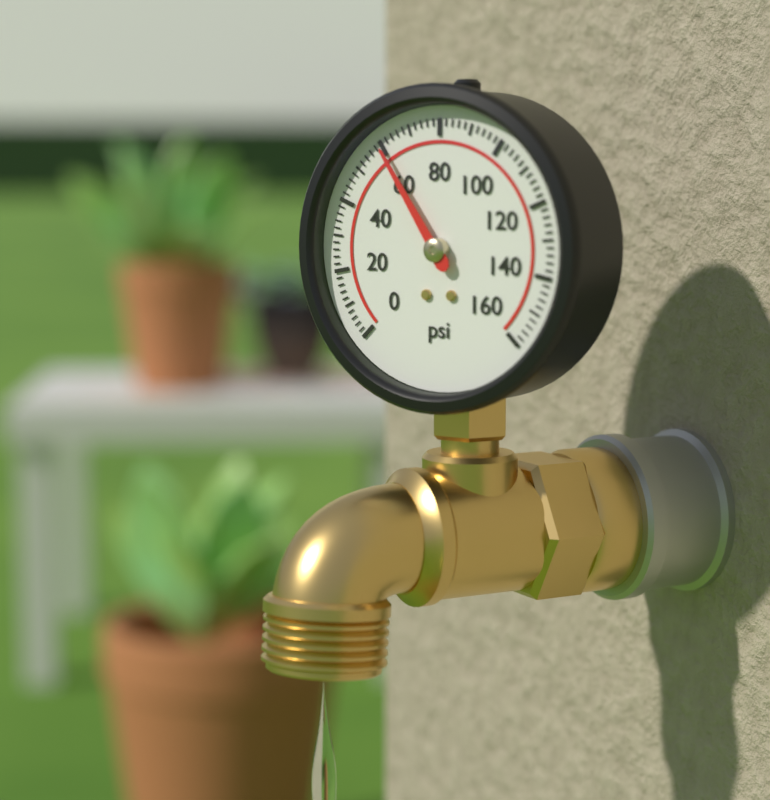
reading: 60 psi
